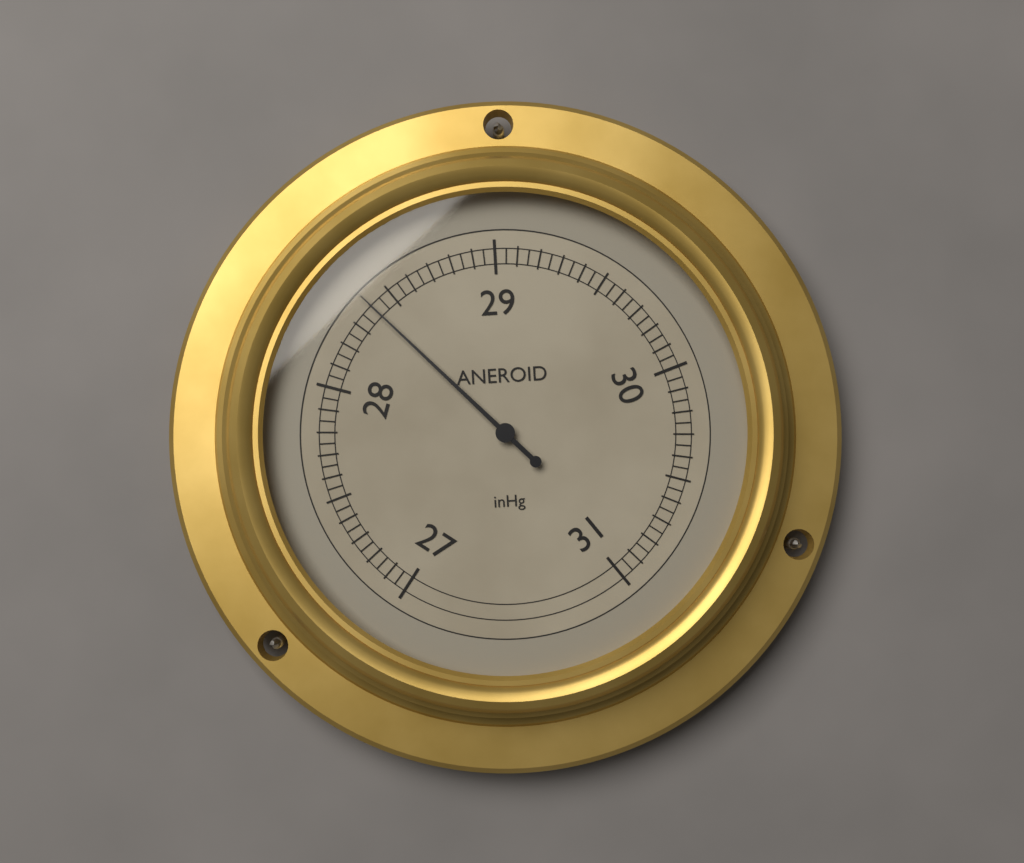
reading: 28.40 inHg
